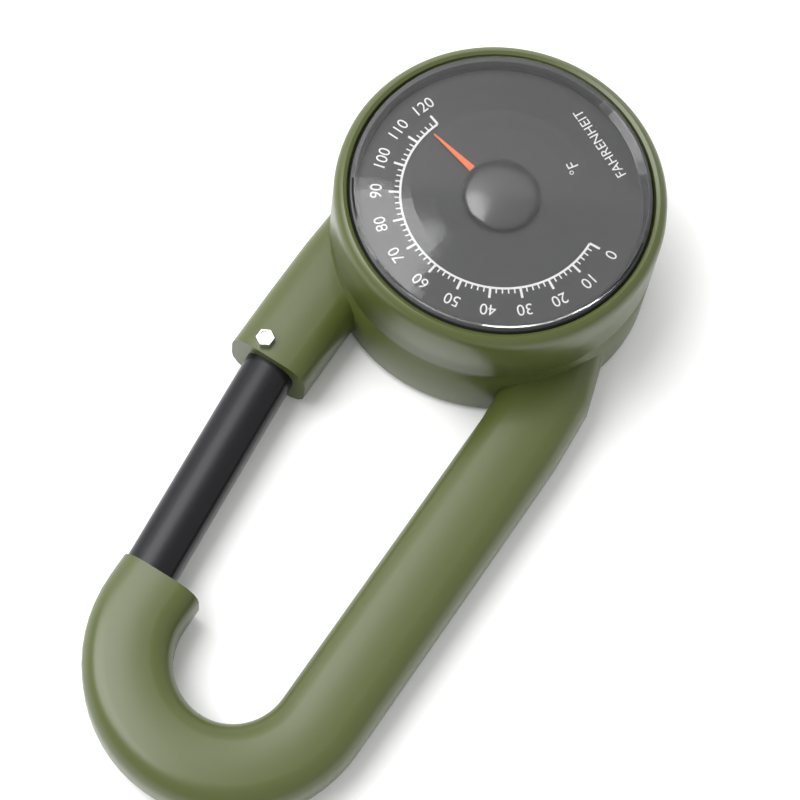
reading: 116 °F
